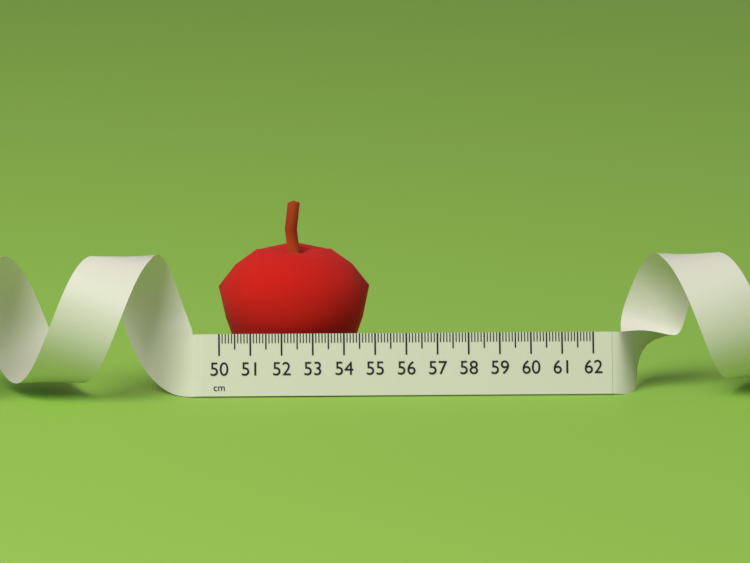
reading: 54.9 cm
